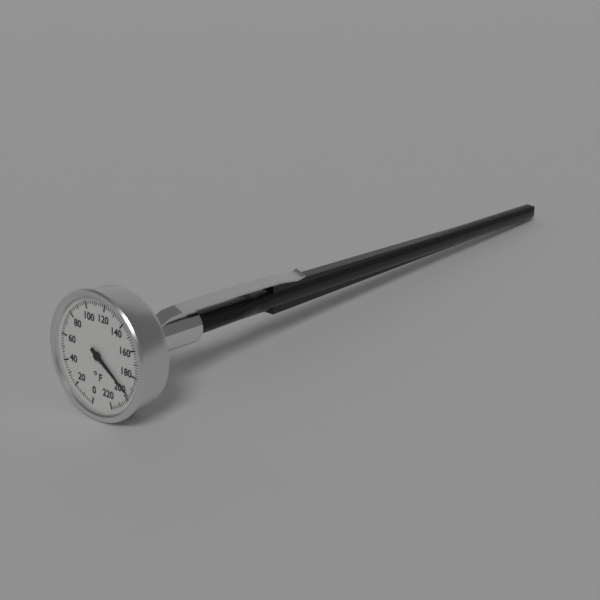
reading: 196 °F
